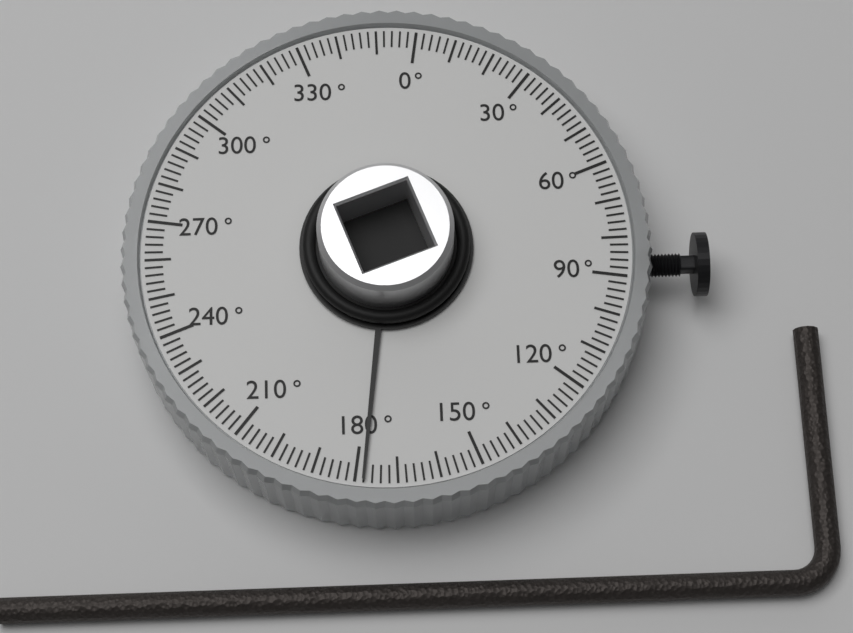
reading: 178 °
